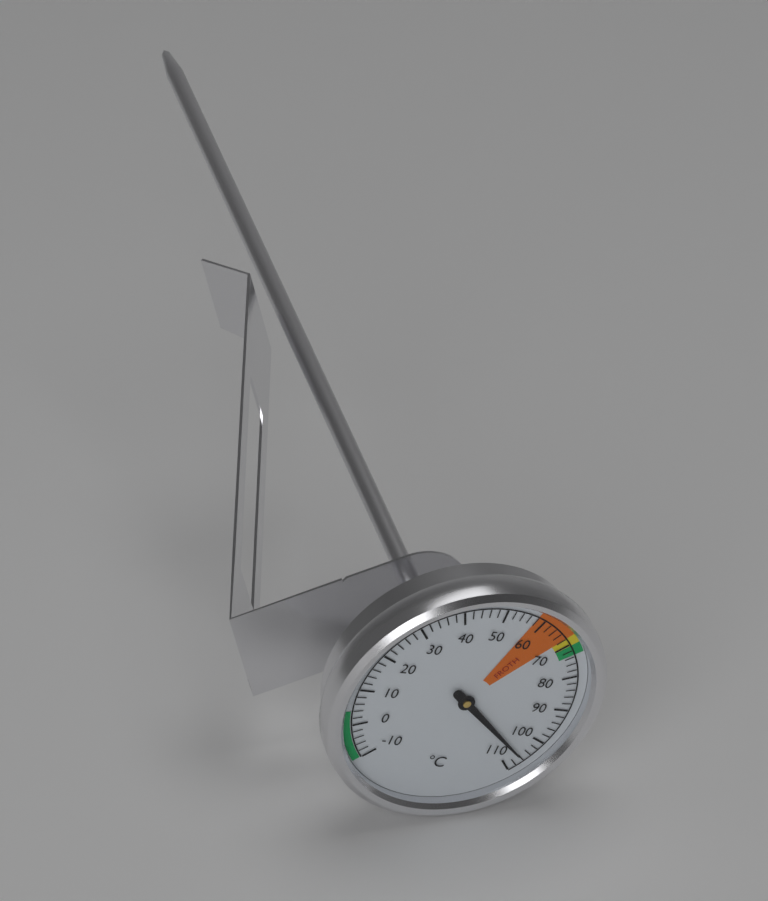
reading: 106 °C
